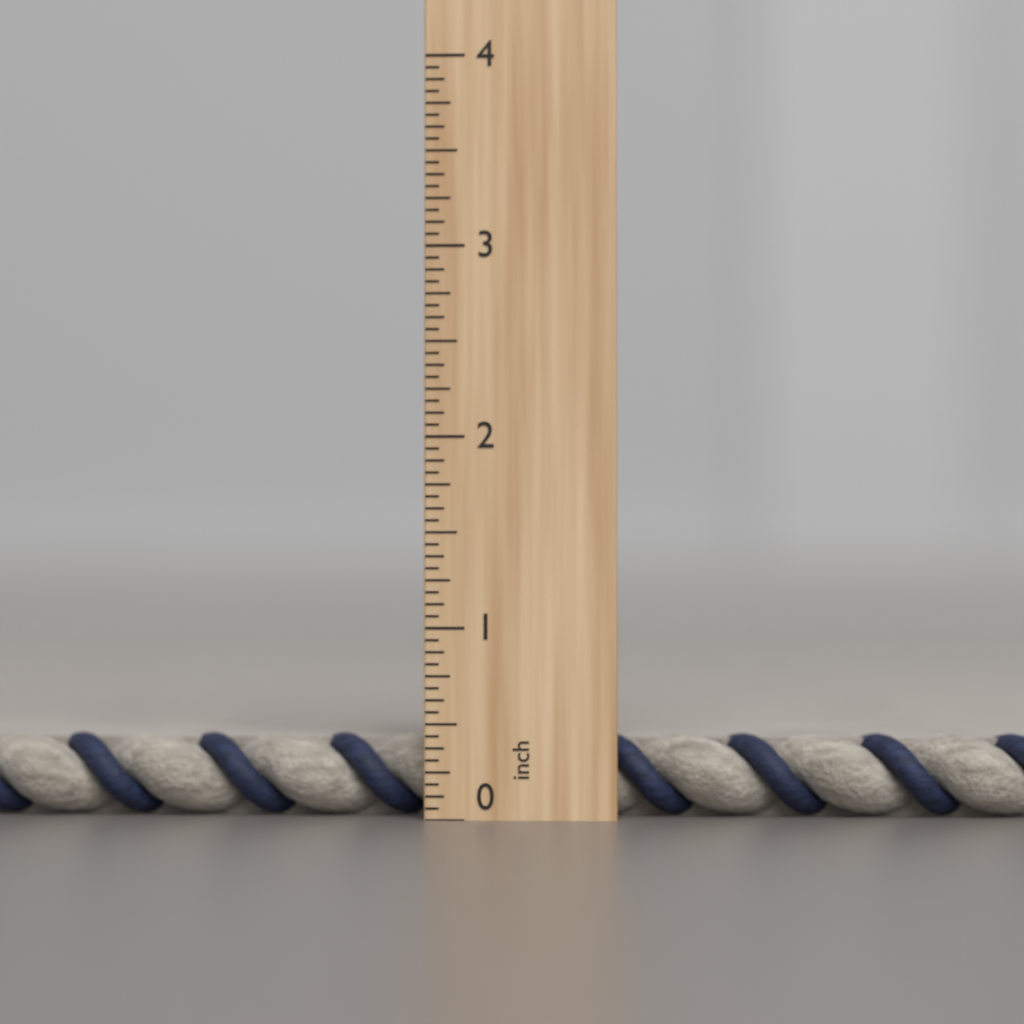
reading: 0.4375 inch
